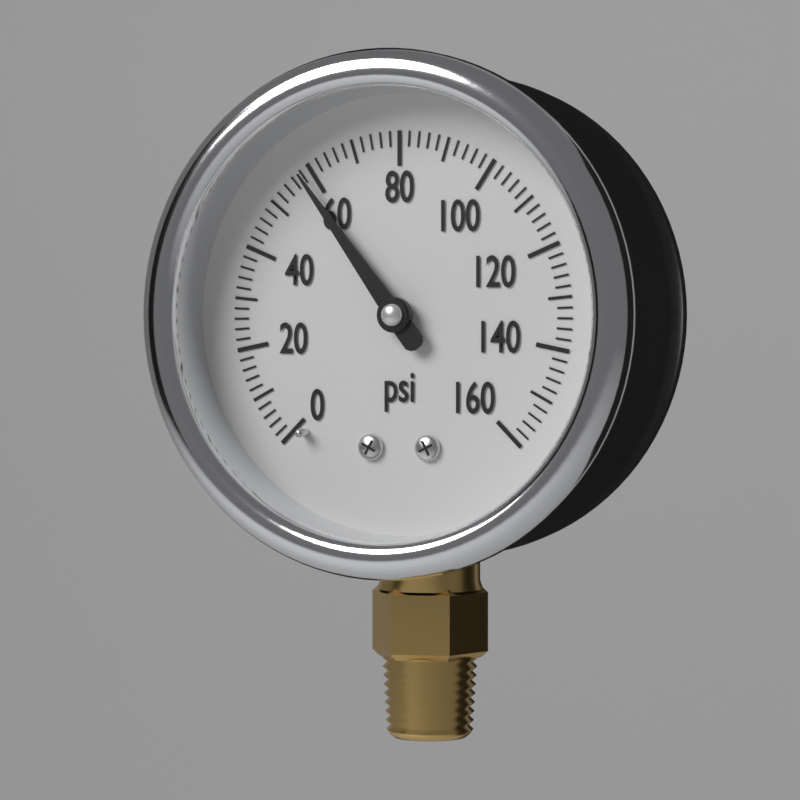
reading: 58 psi
